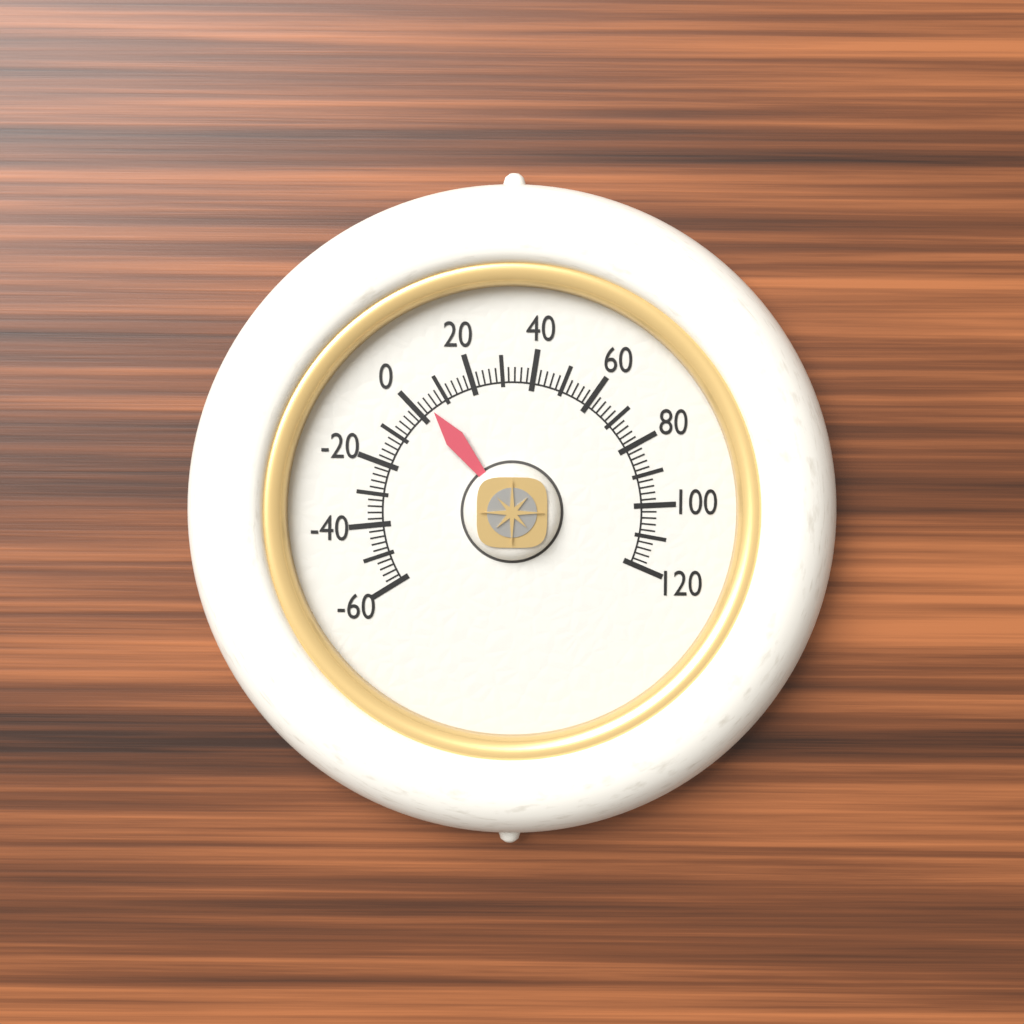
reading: 4 (no unit)
